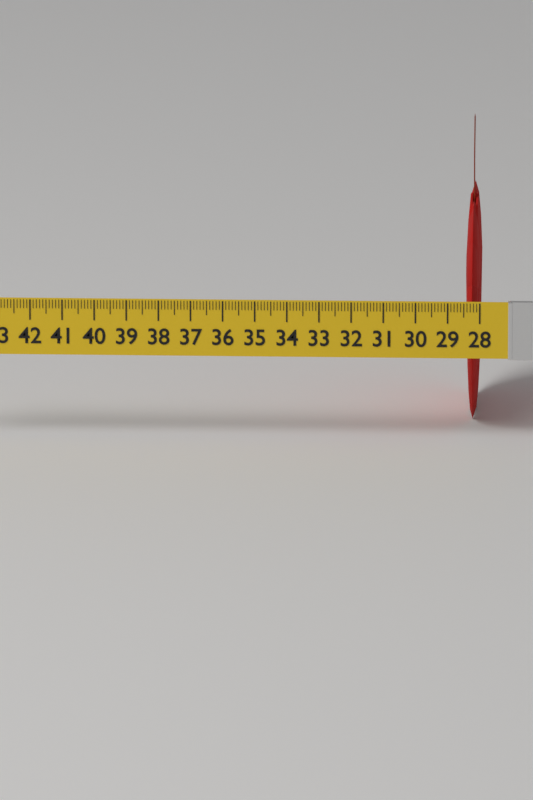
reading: 28.5 (no unit)
